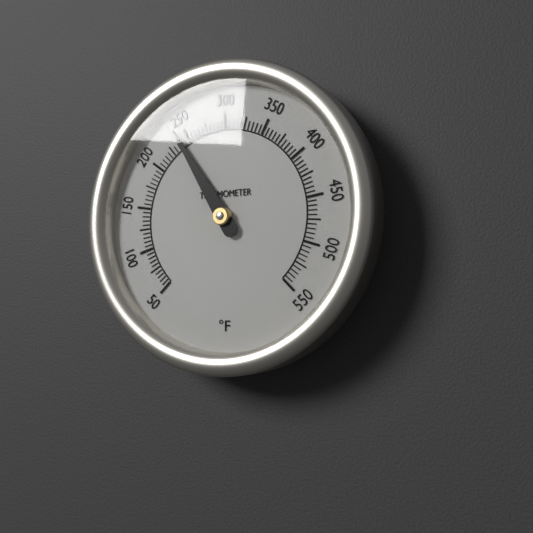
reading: 240 °F
